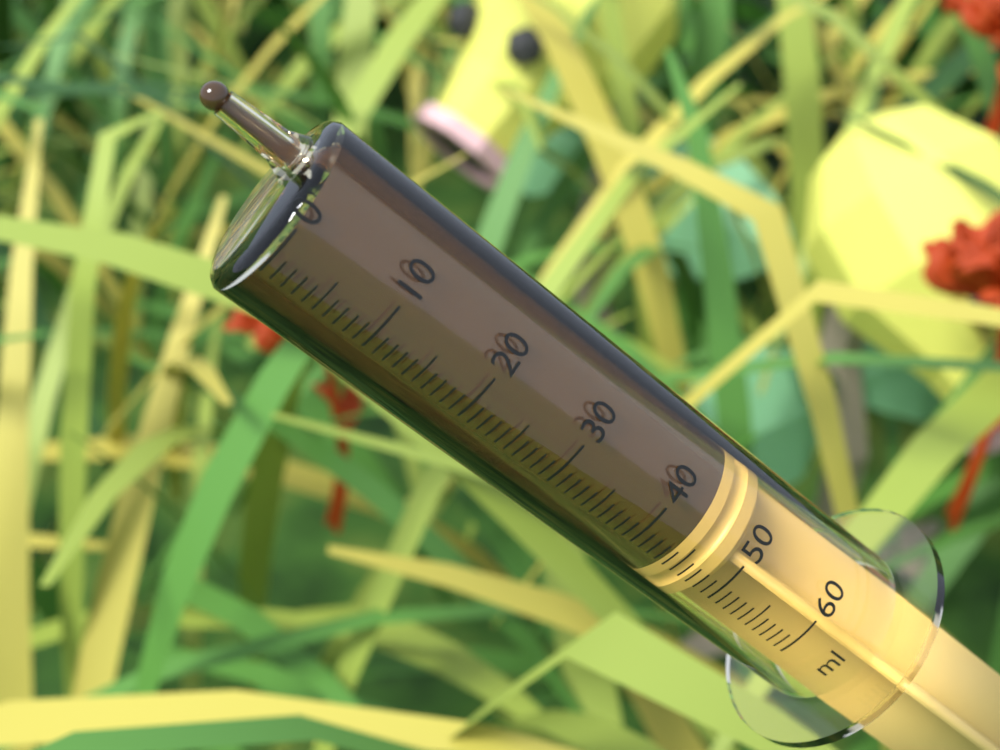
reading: 44 ml
